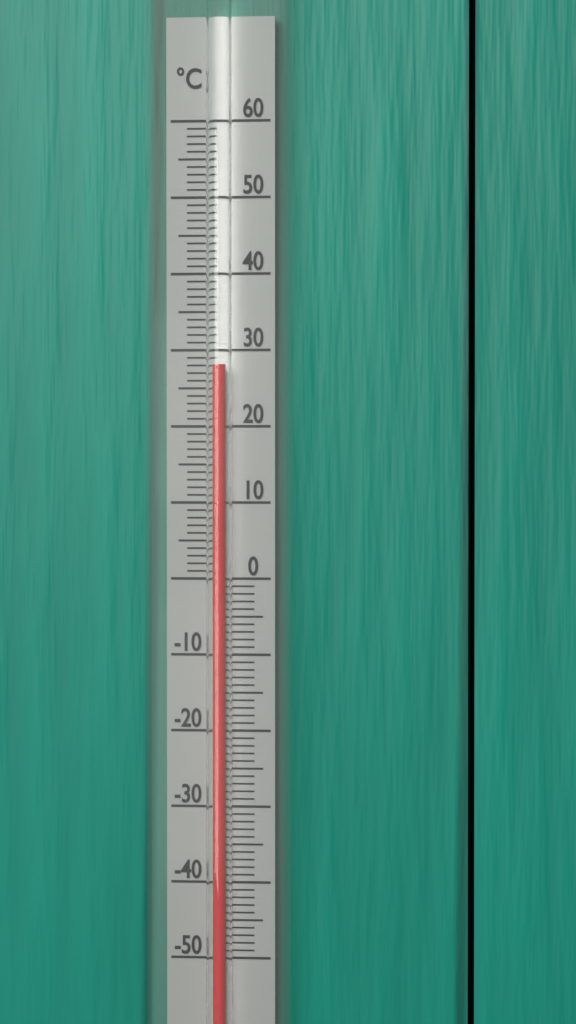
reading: 28 °C
